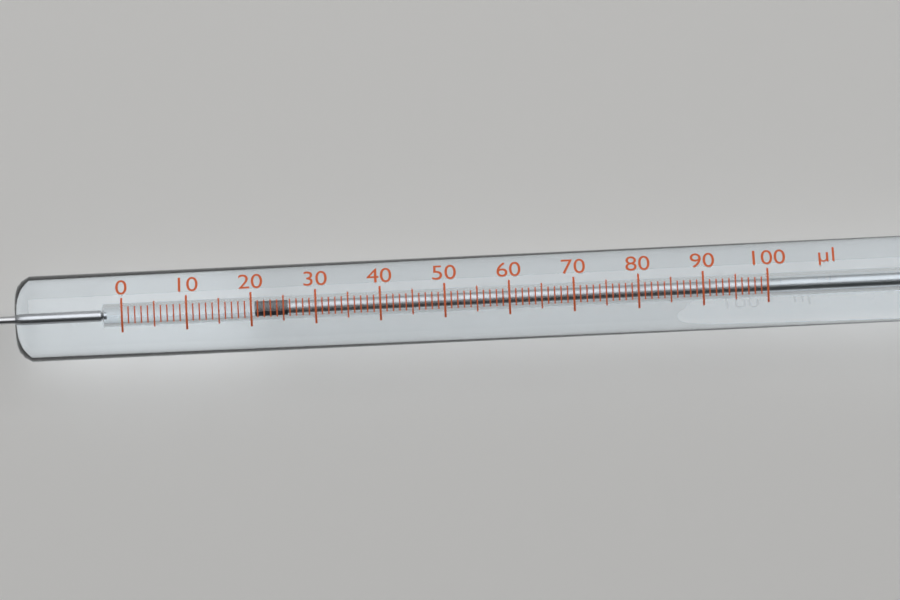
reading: 21 µl
